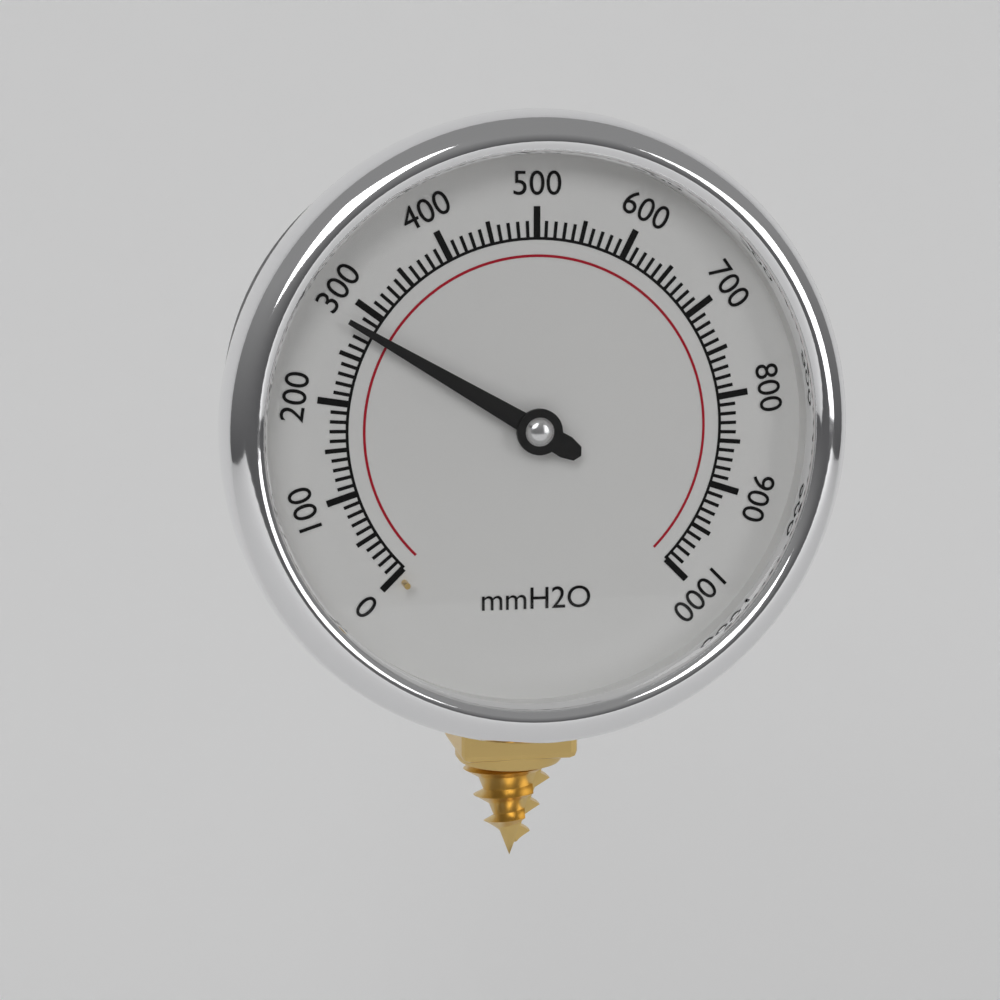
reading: 280 mmH2O
